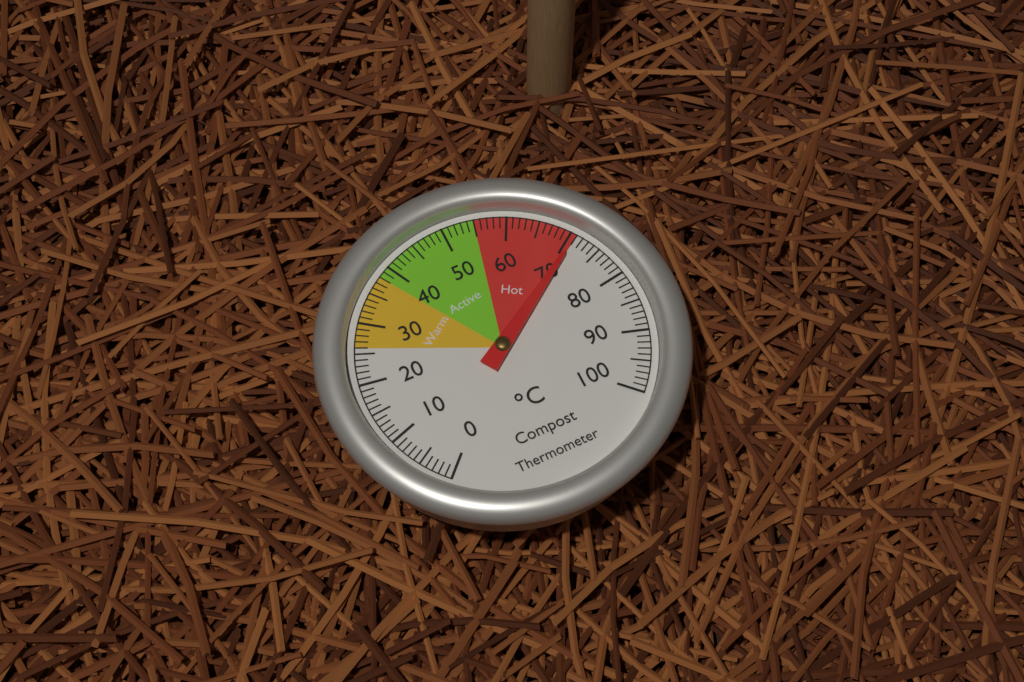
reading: 71 °C
